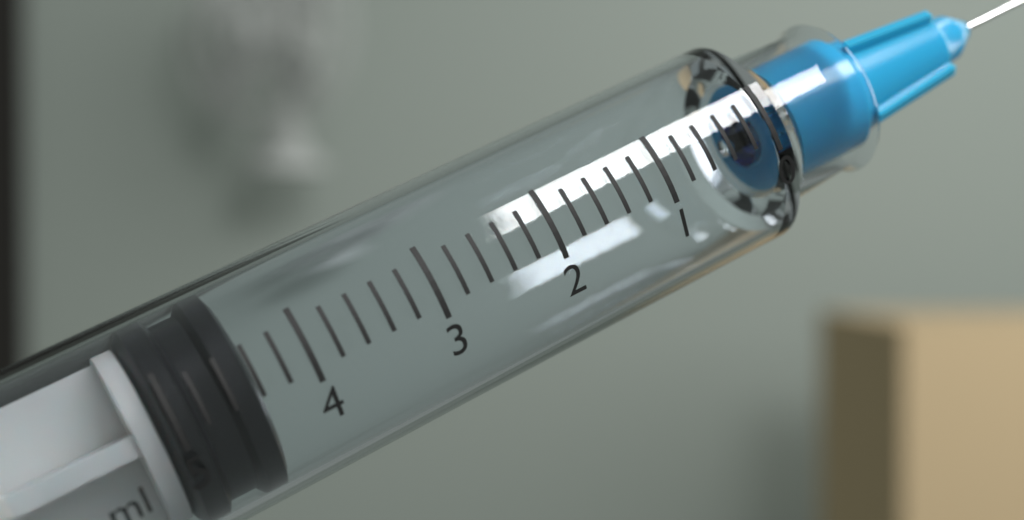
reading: 4.4 ml
